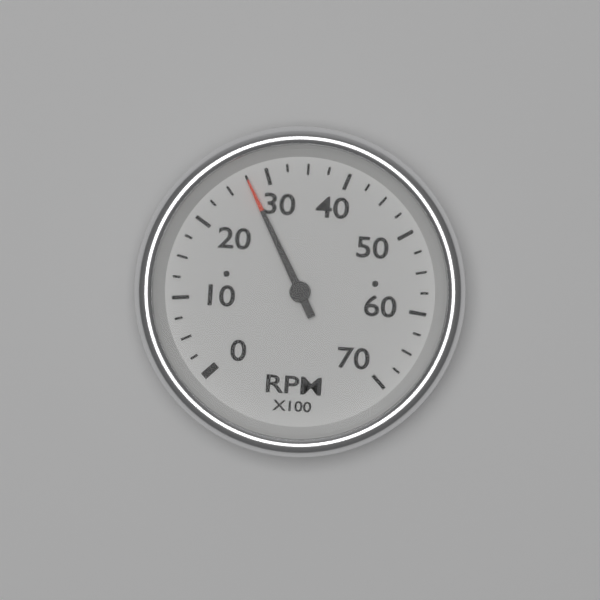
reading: 2750 RPM
